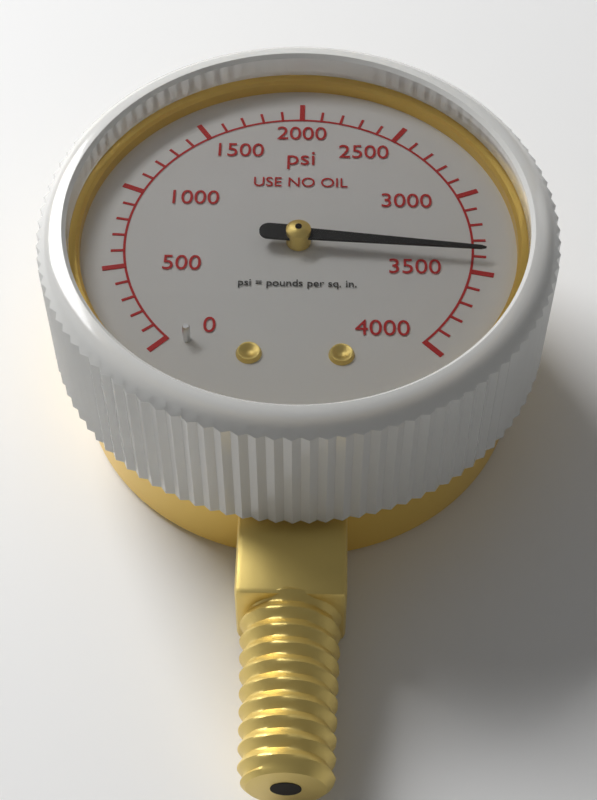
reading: 3400 psi
